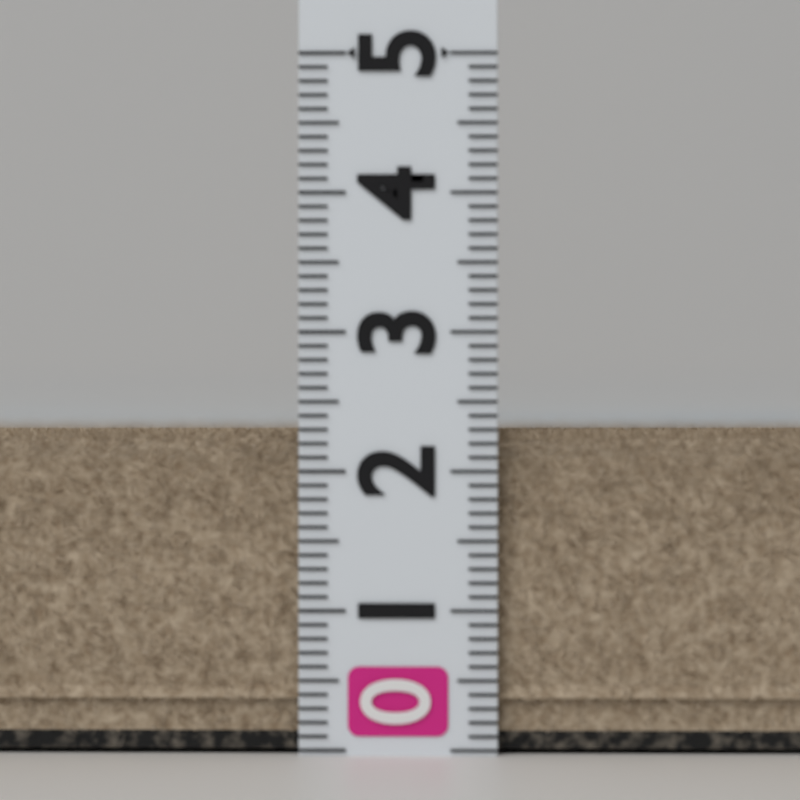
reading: 2.3 (no unit)
